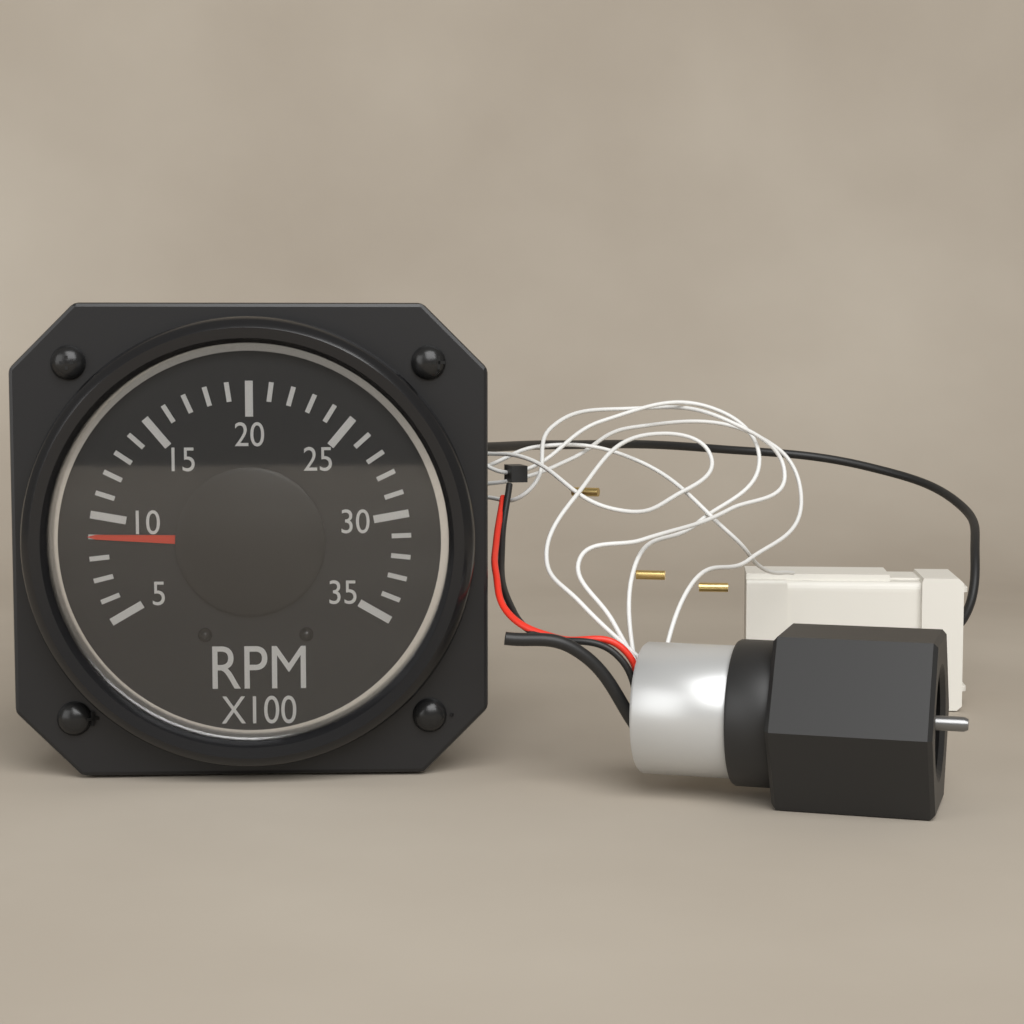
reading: 9 RPM x100
